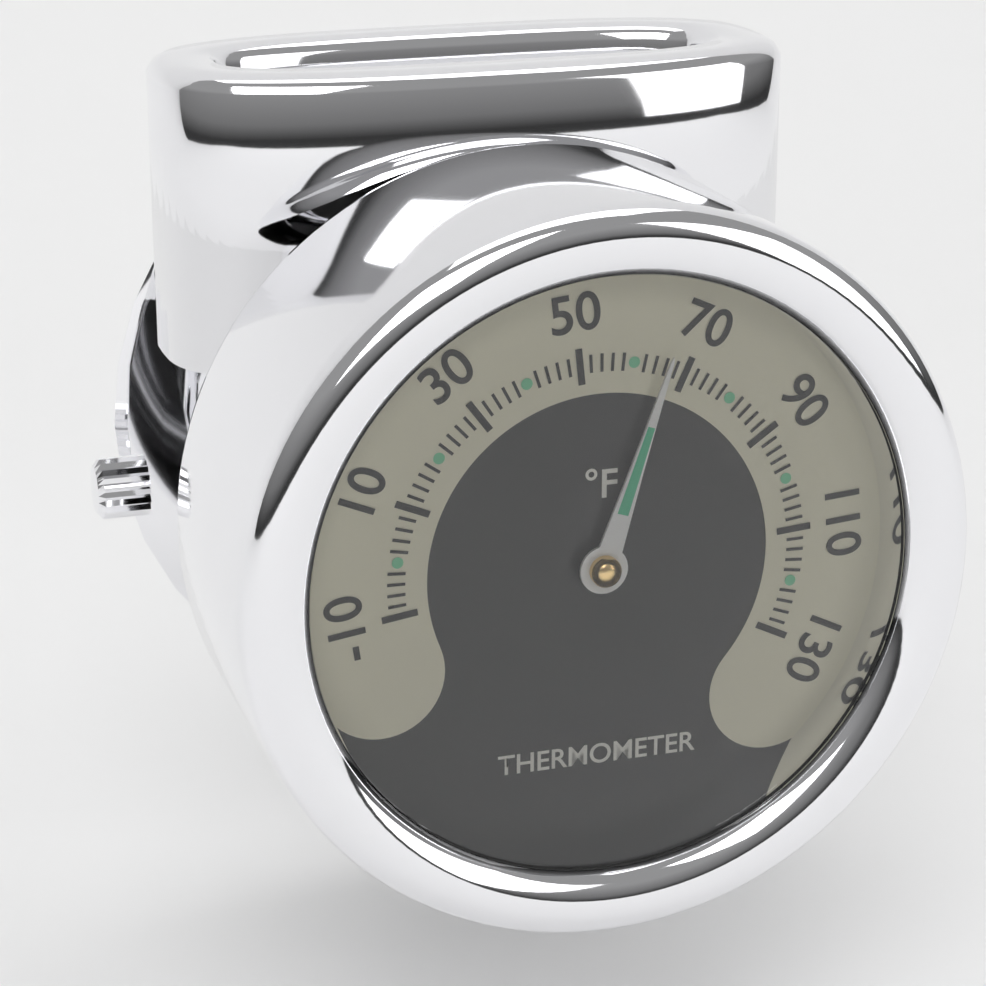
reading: 66 °F
